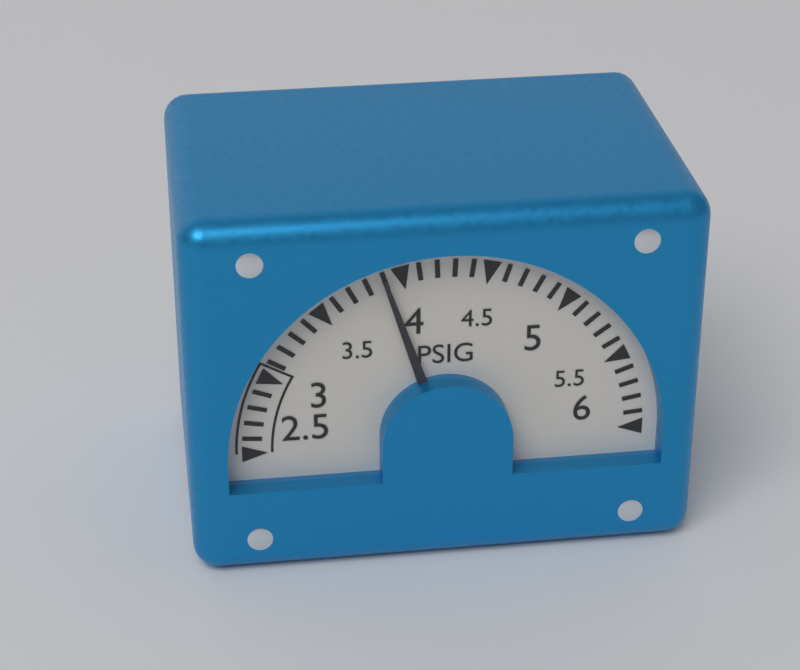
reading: 3.9 PSIG
